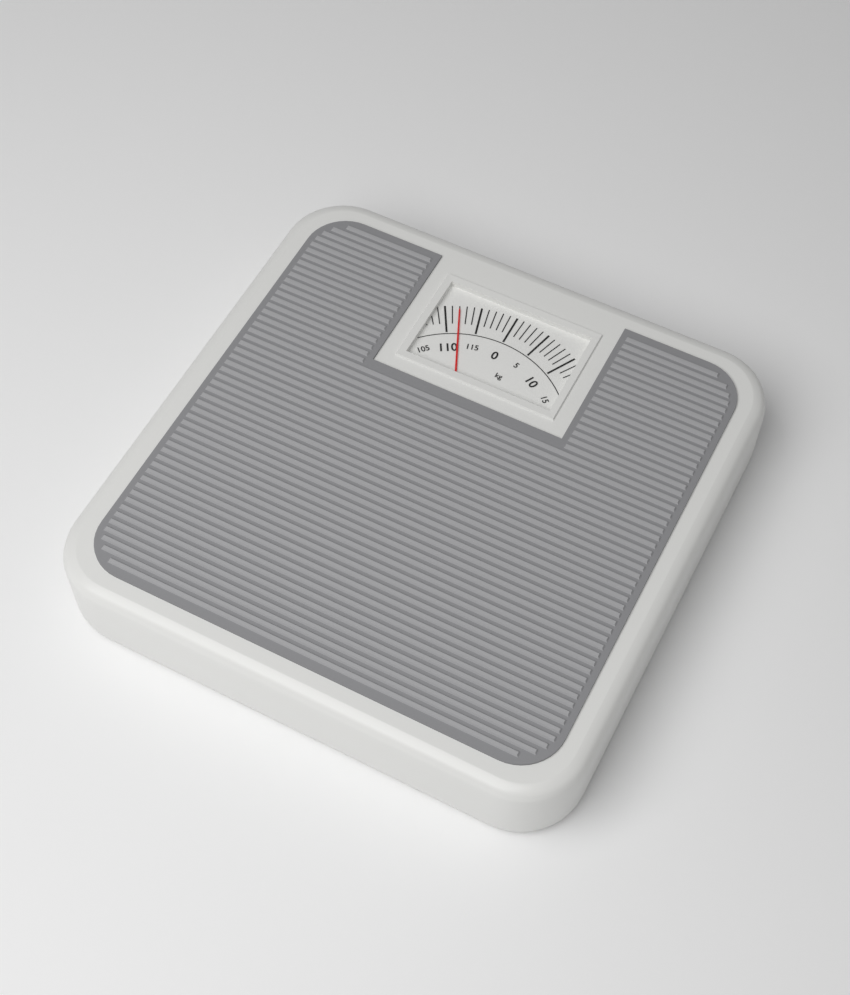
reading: 112 kg
